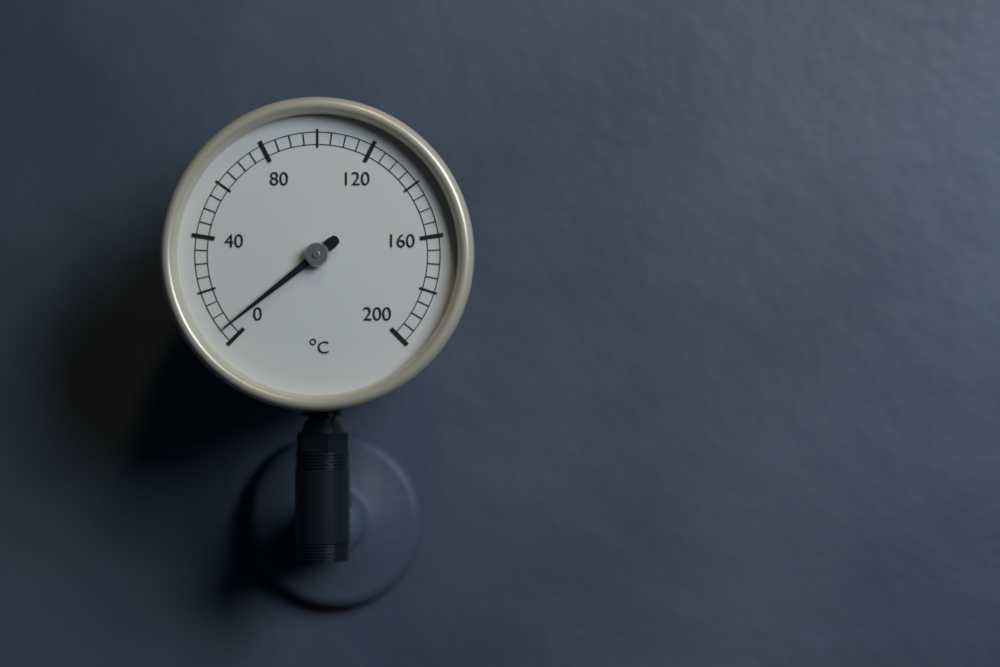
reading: 5 °C
